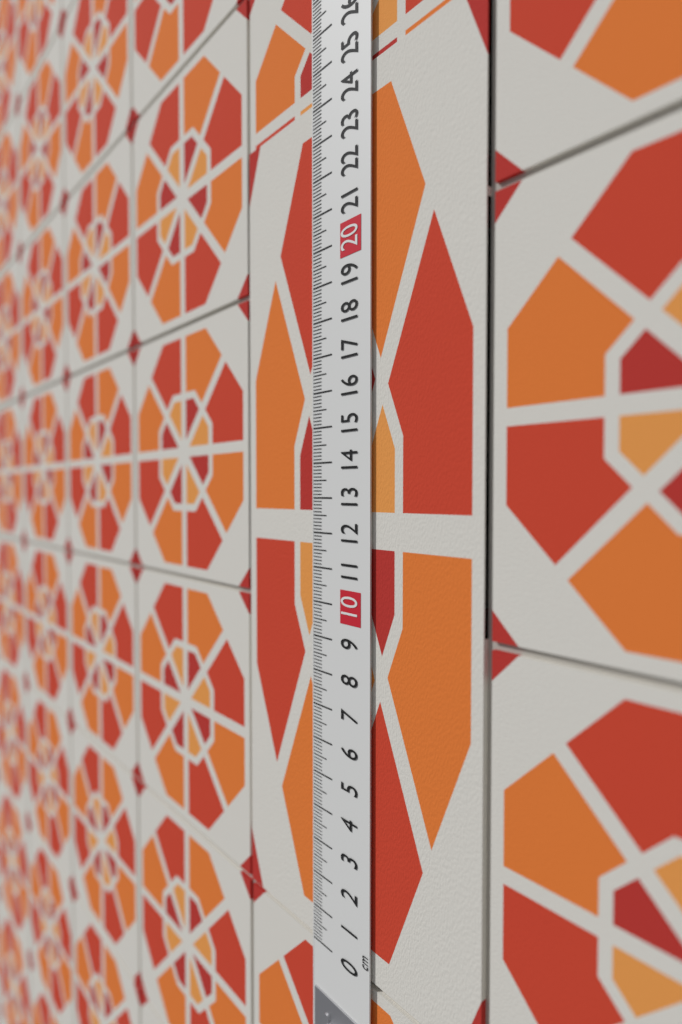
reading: 24.3 cm
